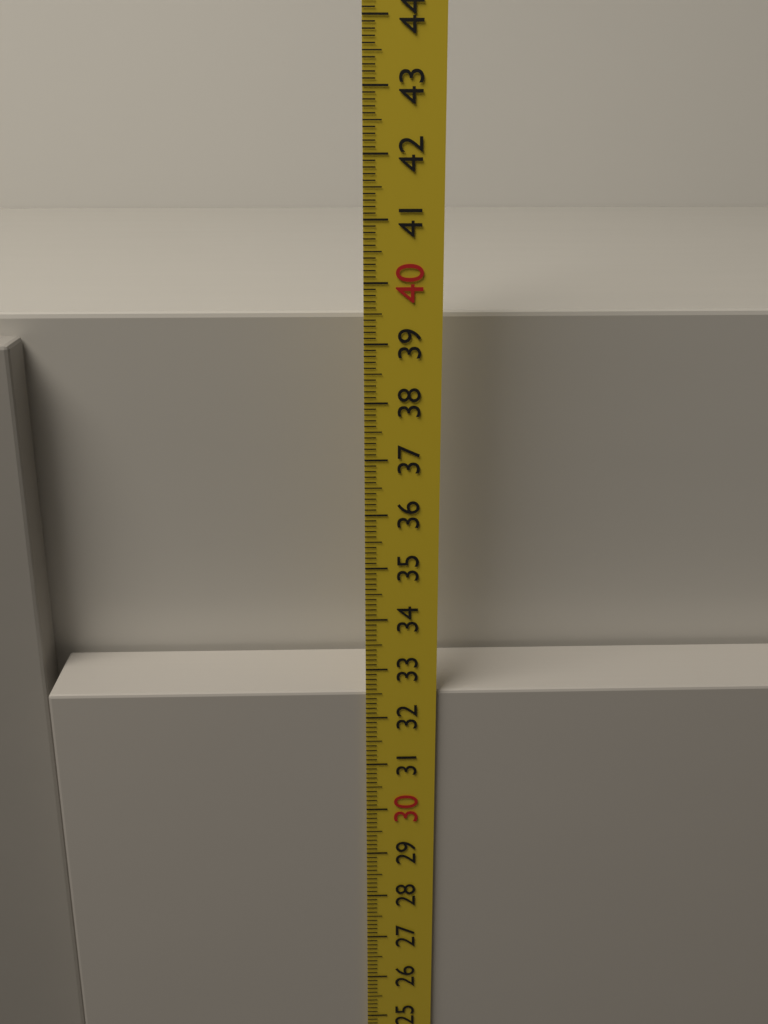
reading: 32.5 cm
